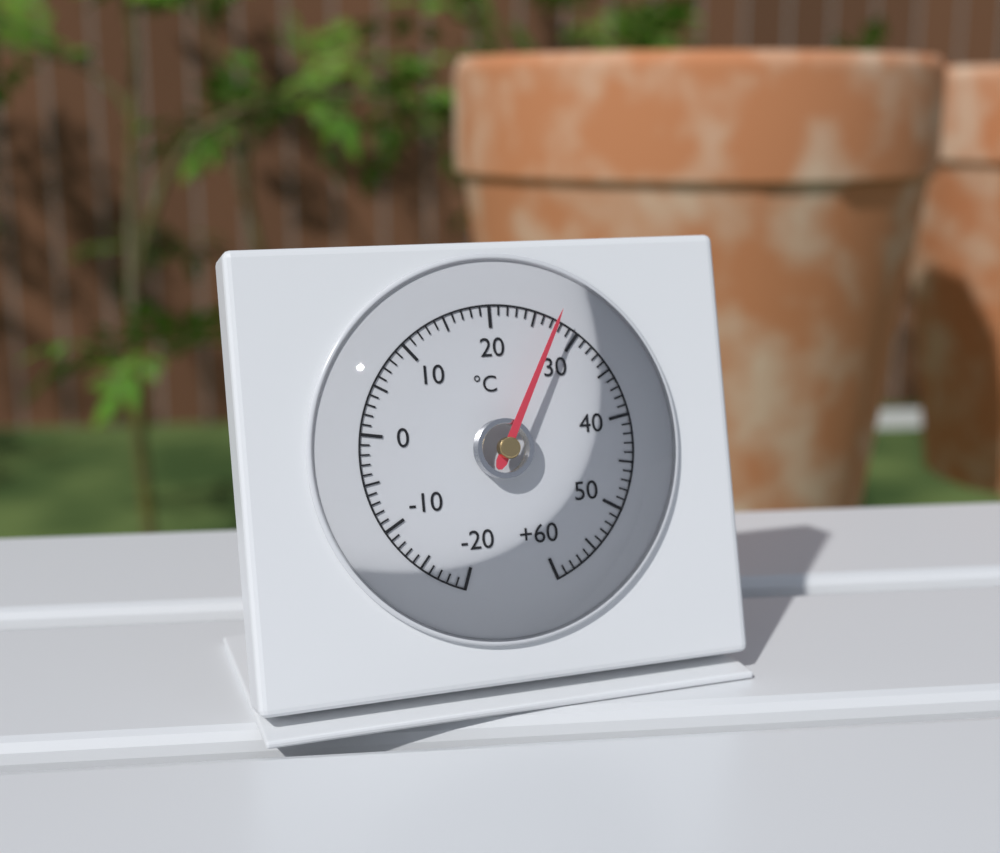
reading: 27 °C
